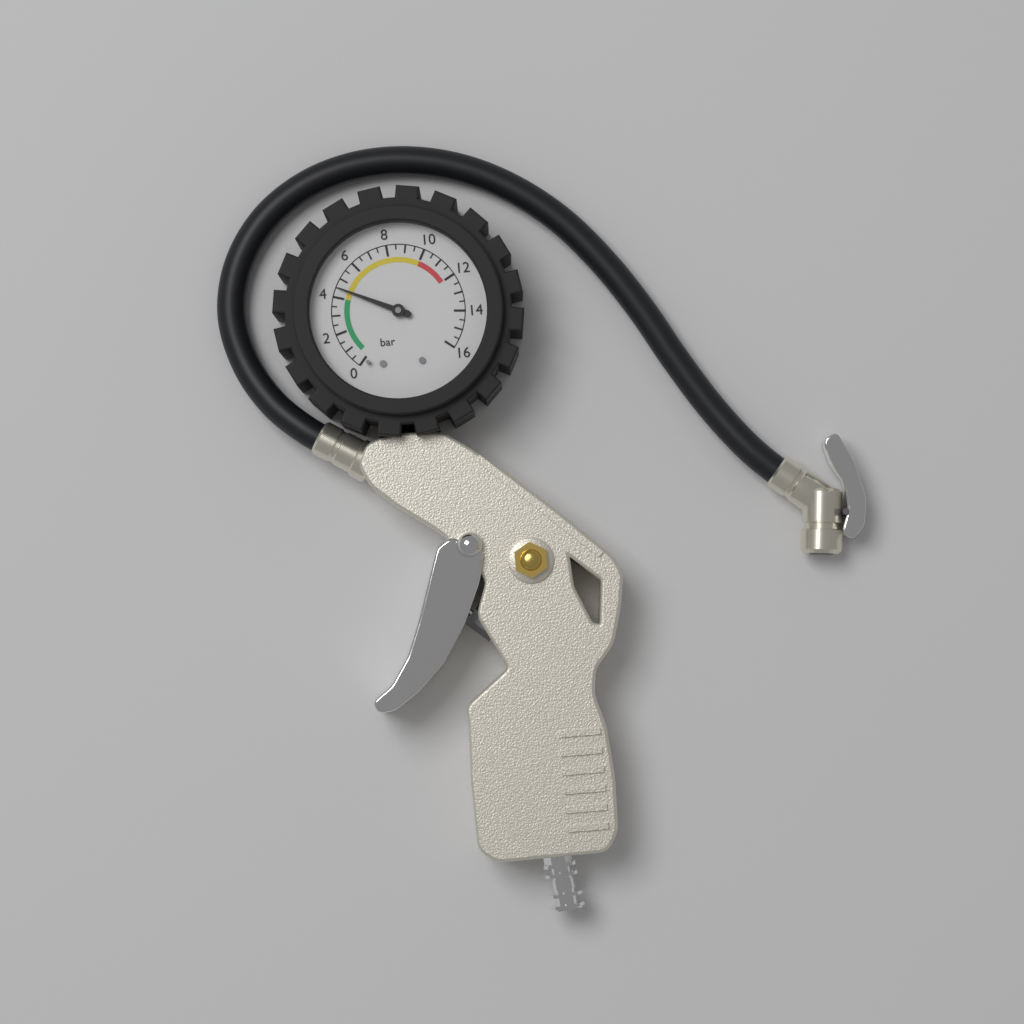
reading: 4.5 bar
